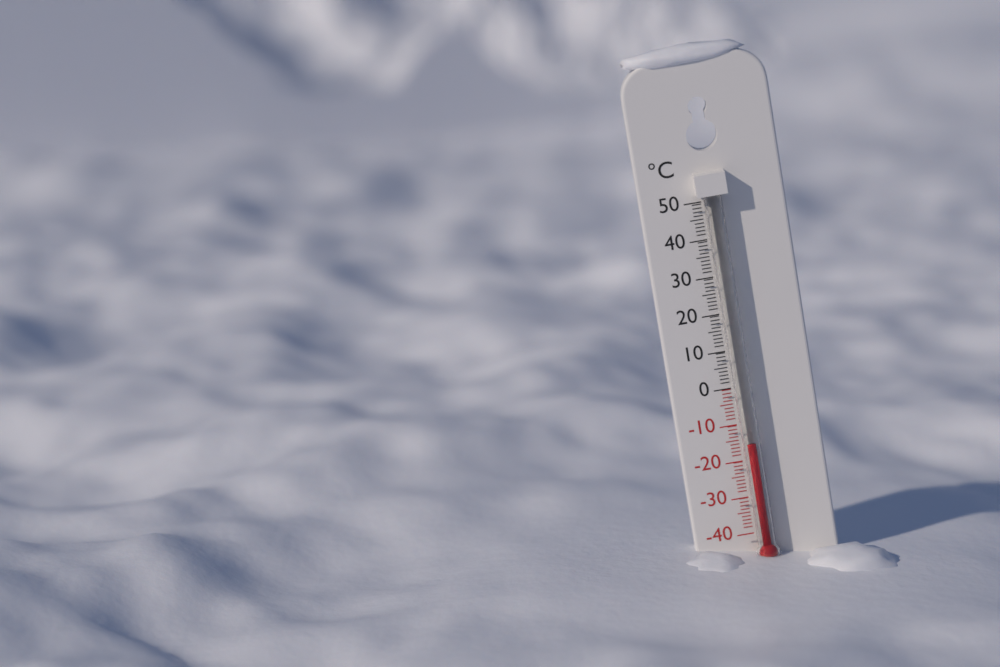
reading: -16 °C
